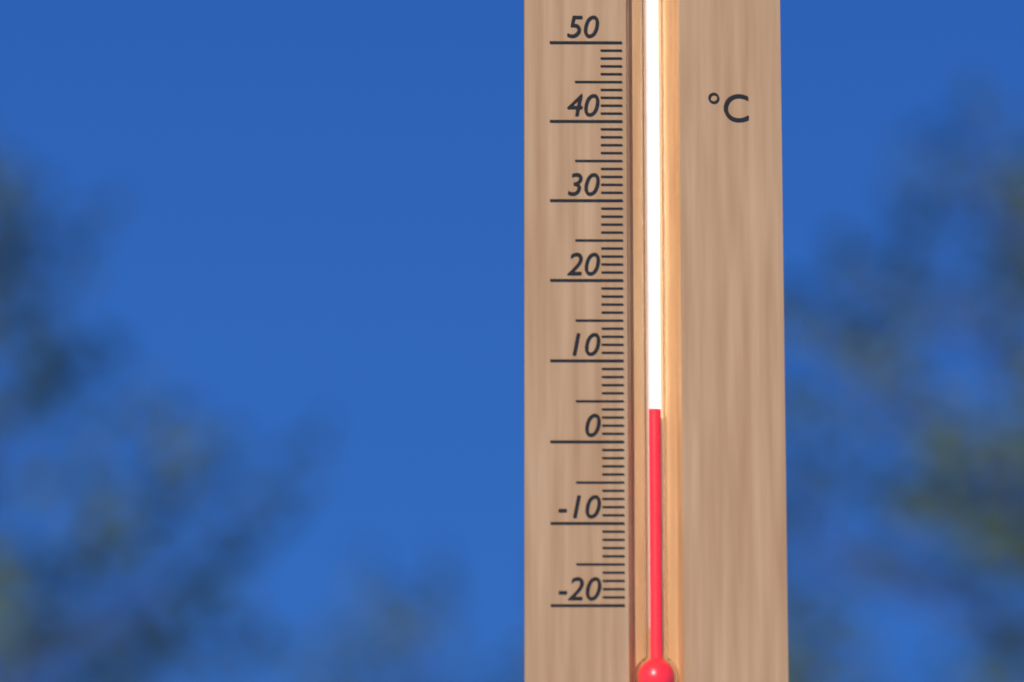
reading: 4 °C
